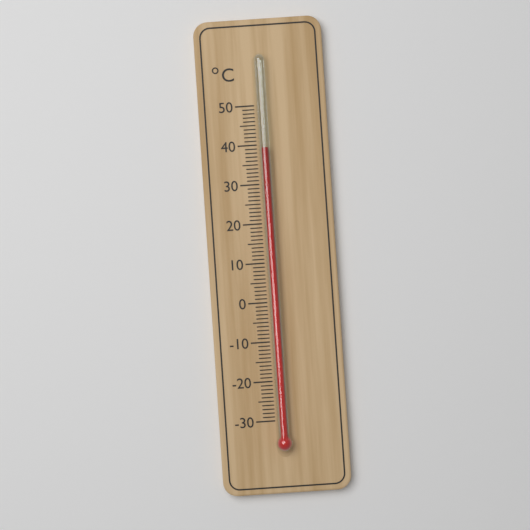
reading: 39 °C
